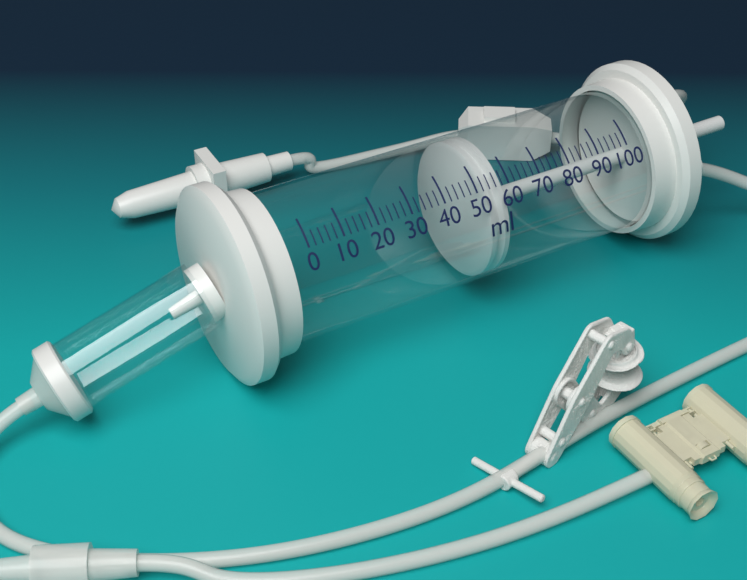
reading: 52 ml
